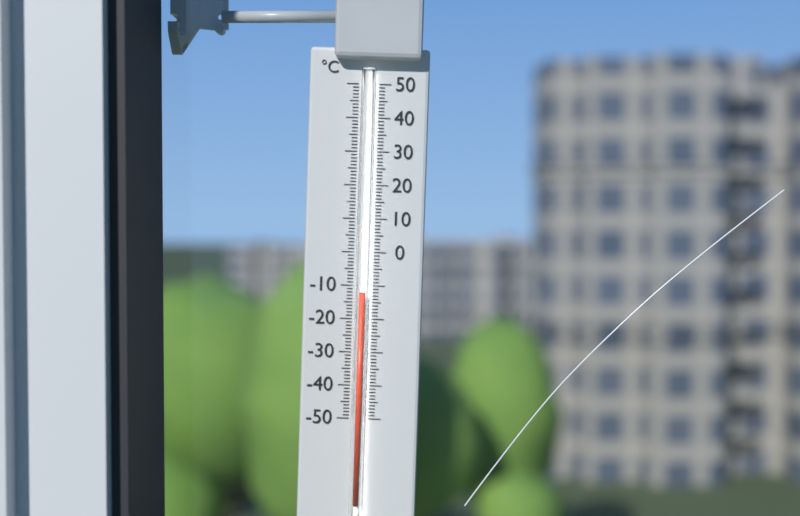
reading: -12 °C
